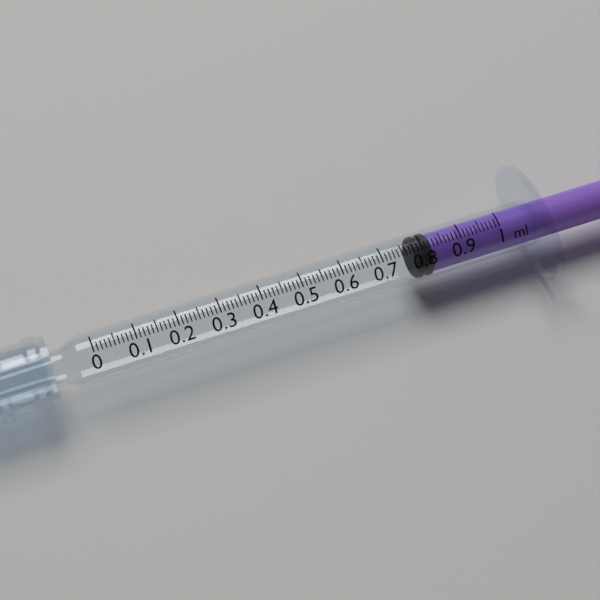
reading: 0.78 ml
